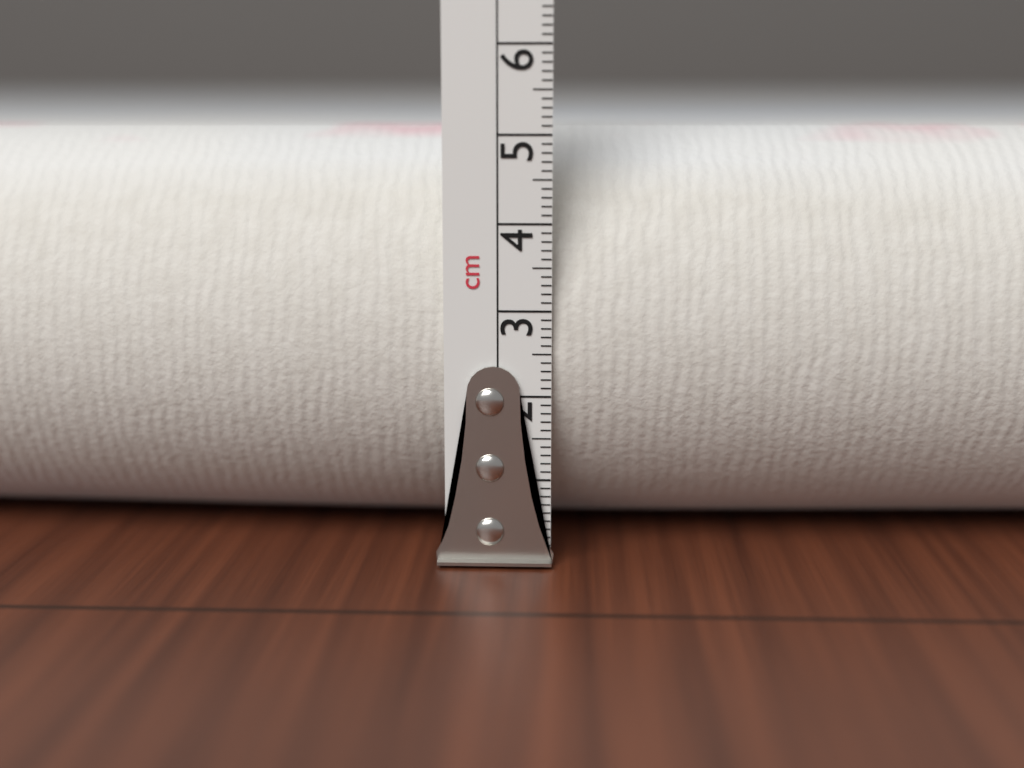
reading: 5.1 cm
